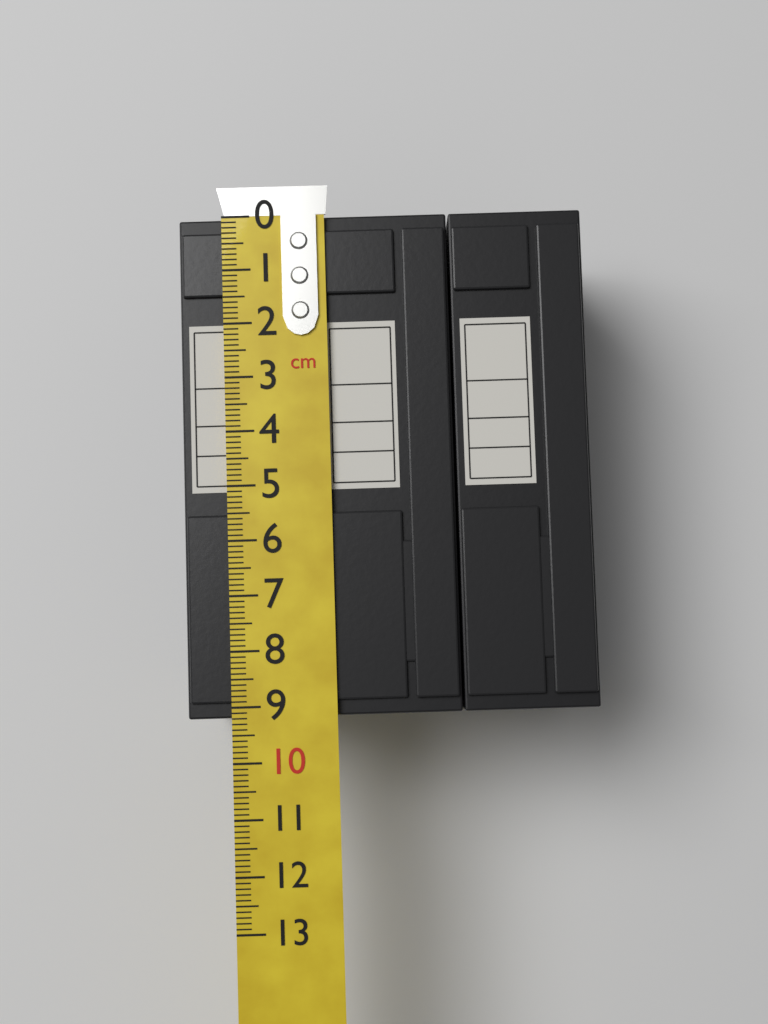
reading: 9.2 cm
